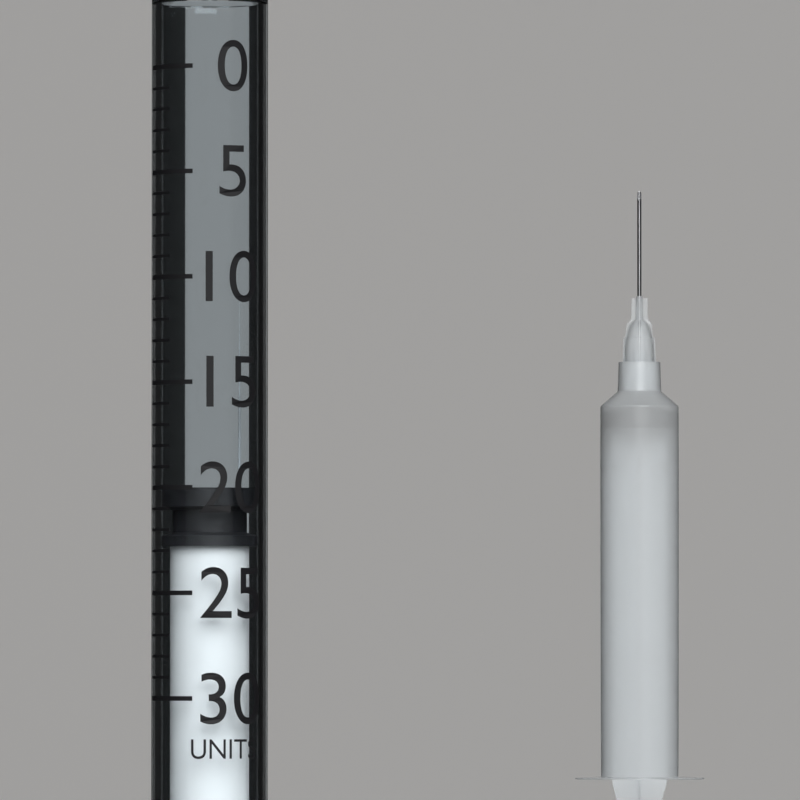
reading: 20 units
